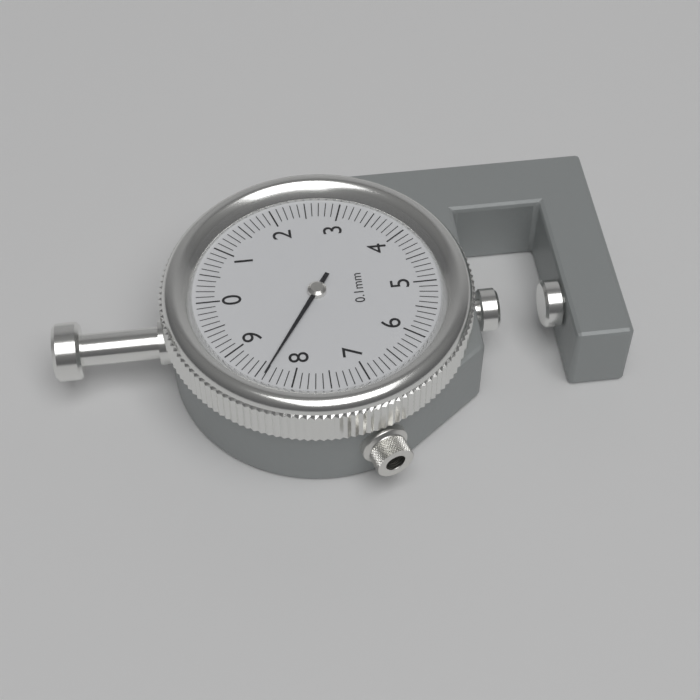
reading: 8.4 mm
